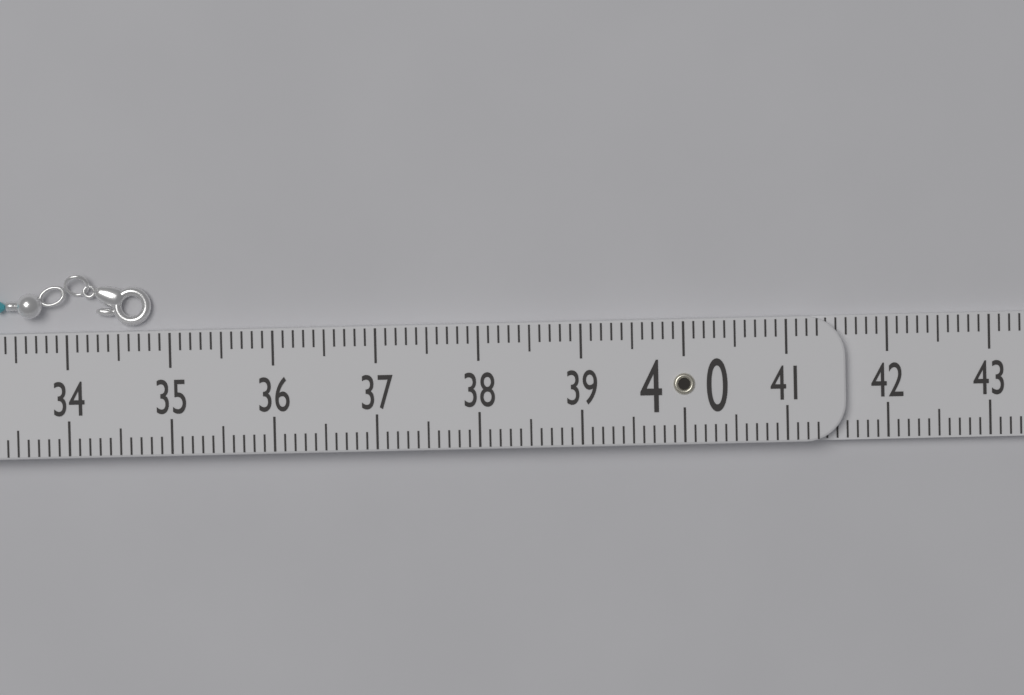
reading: 34.8 (no unit)
